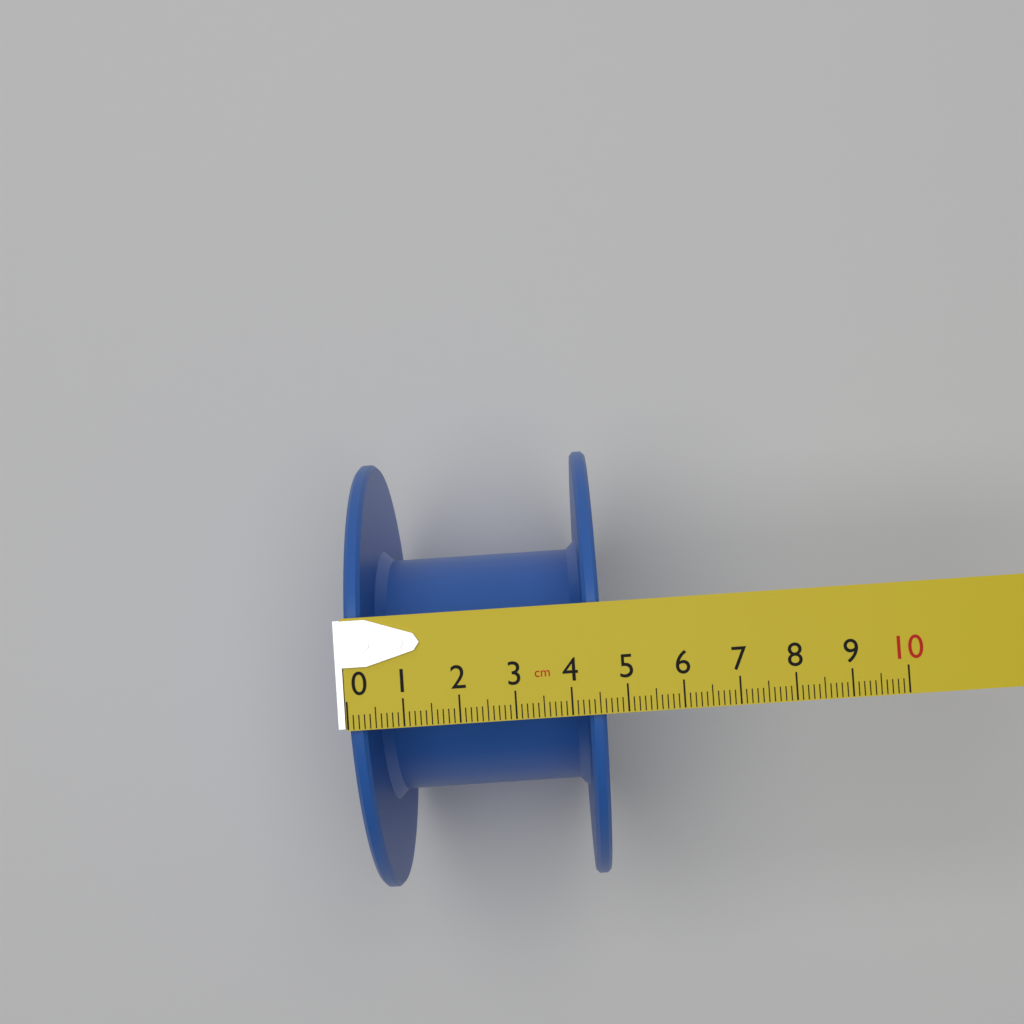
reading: 4.6 cm
